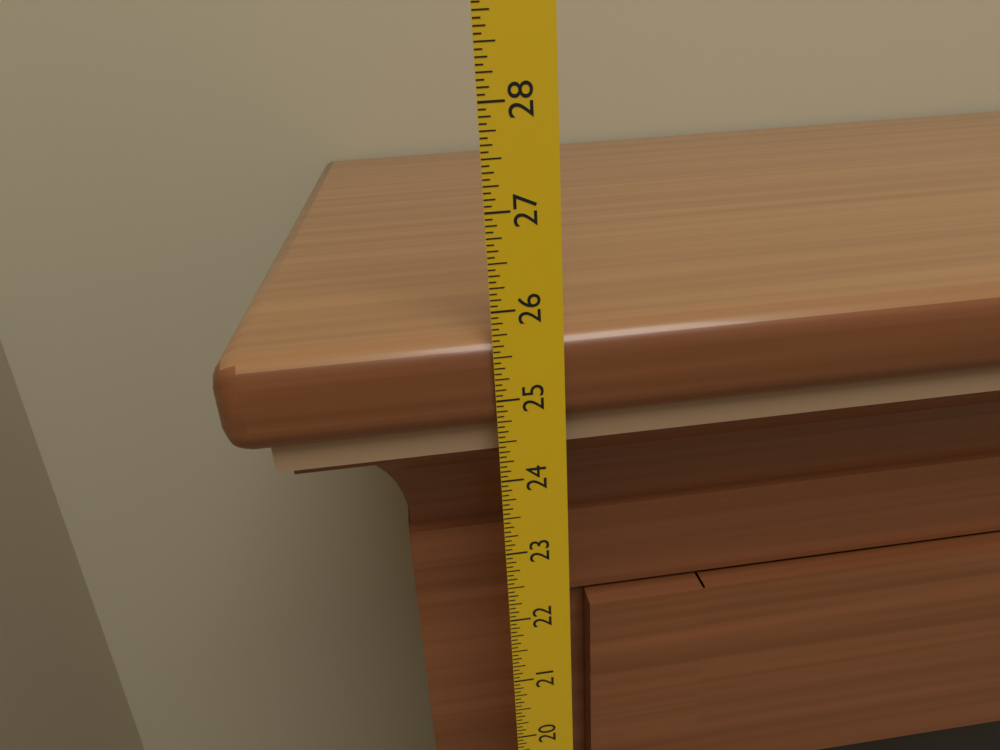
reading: 25.6875 in
